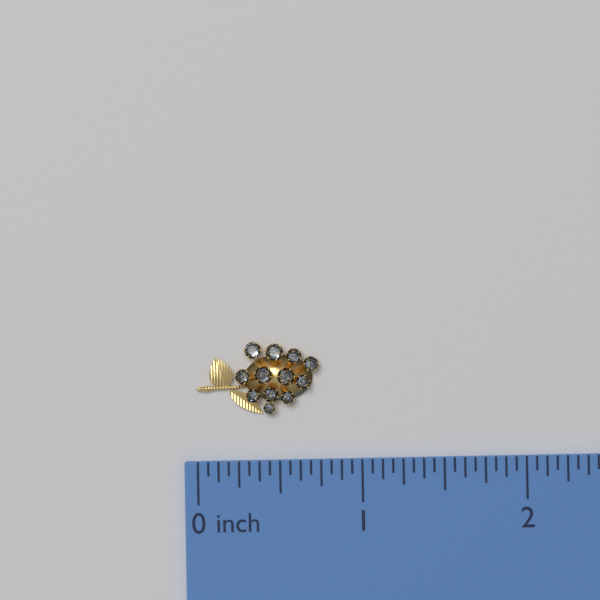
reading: 0.7500 inch
